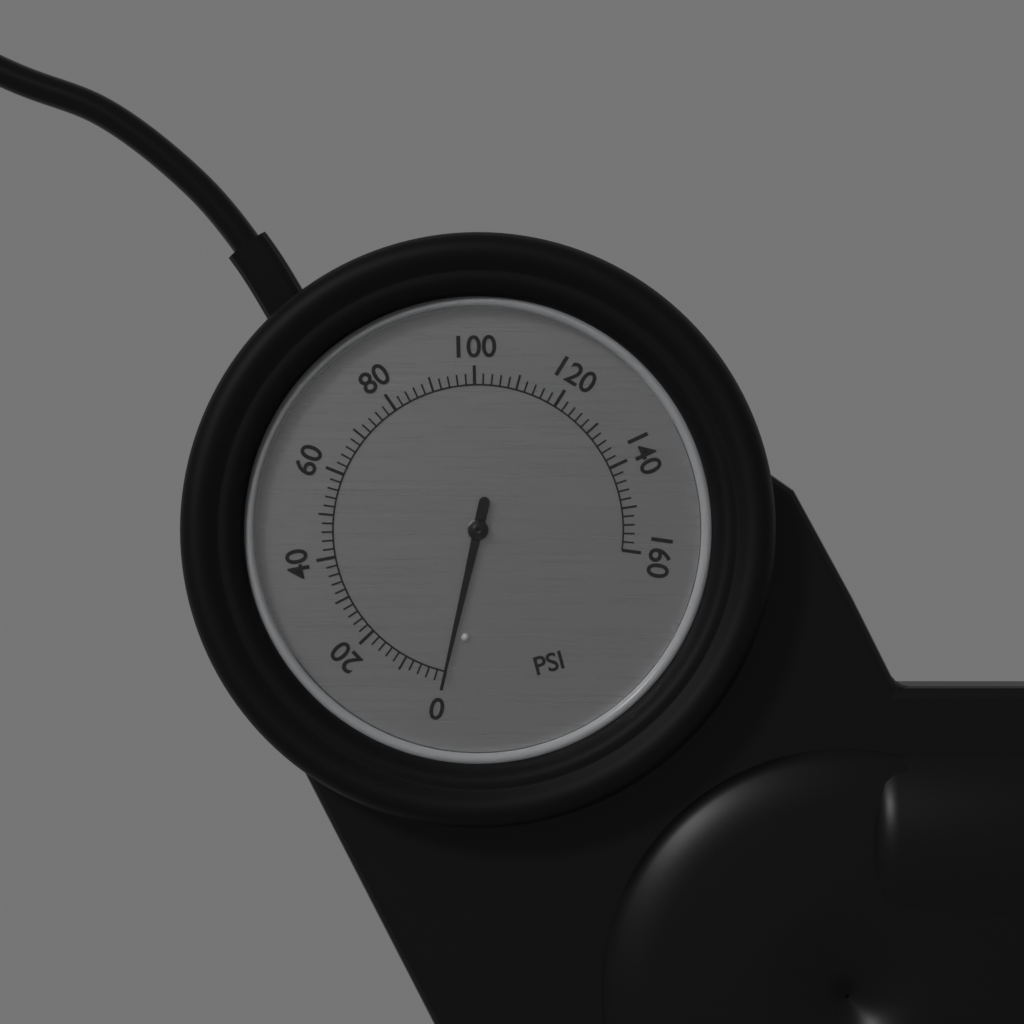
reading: 0 psi
